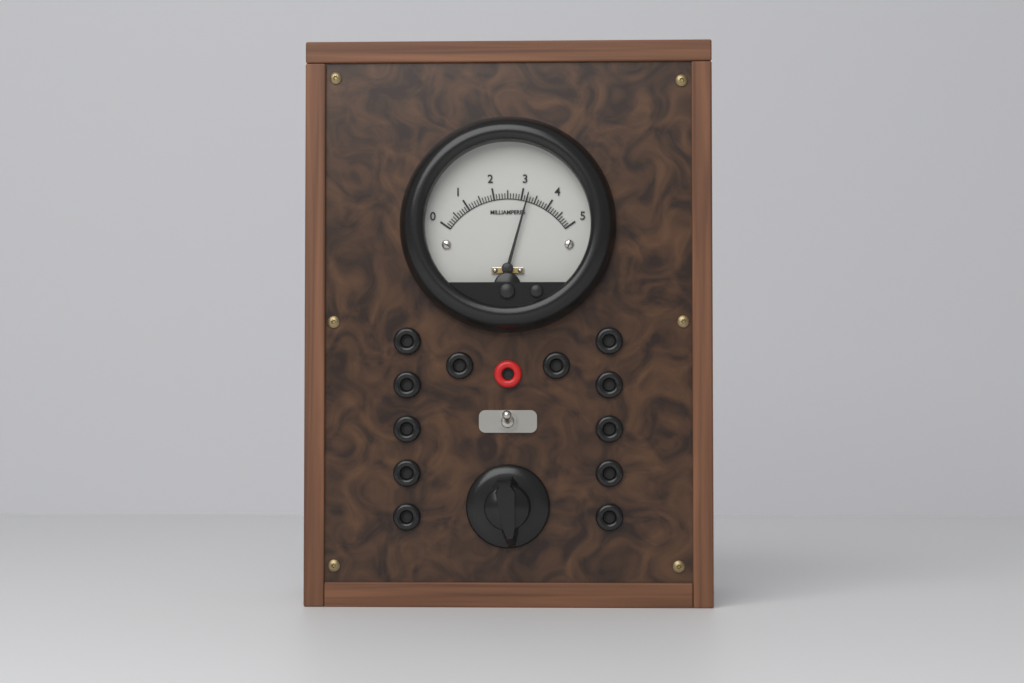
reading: 3.2 mA
